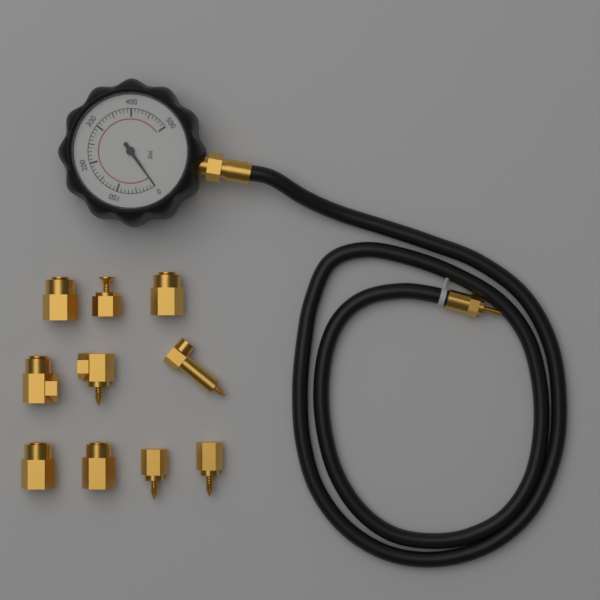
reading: 0 psi
